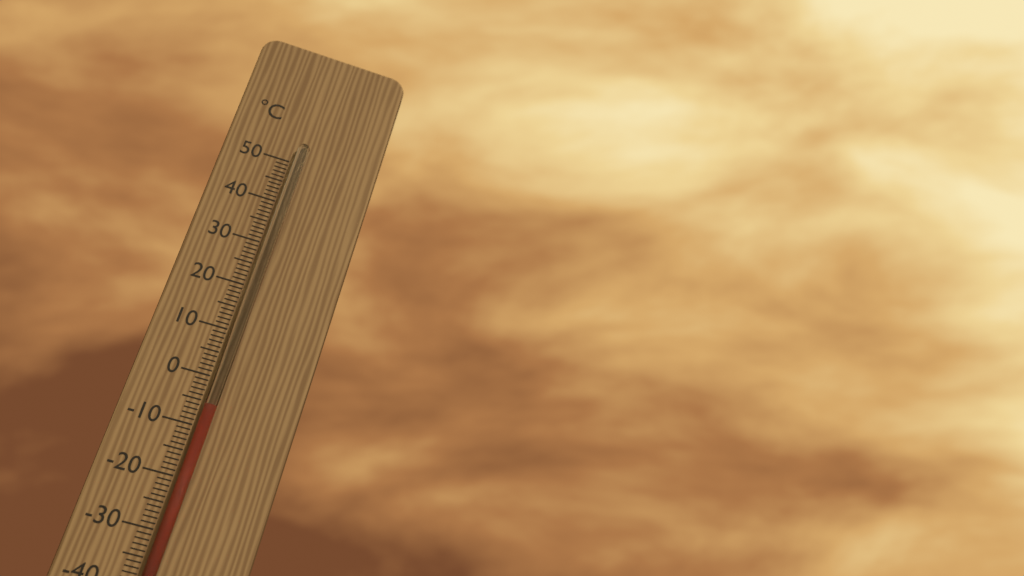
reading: -6 °C
